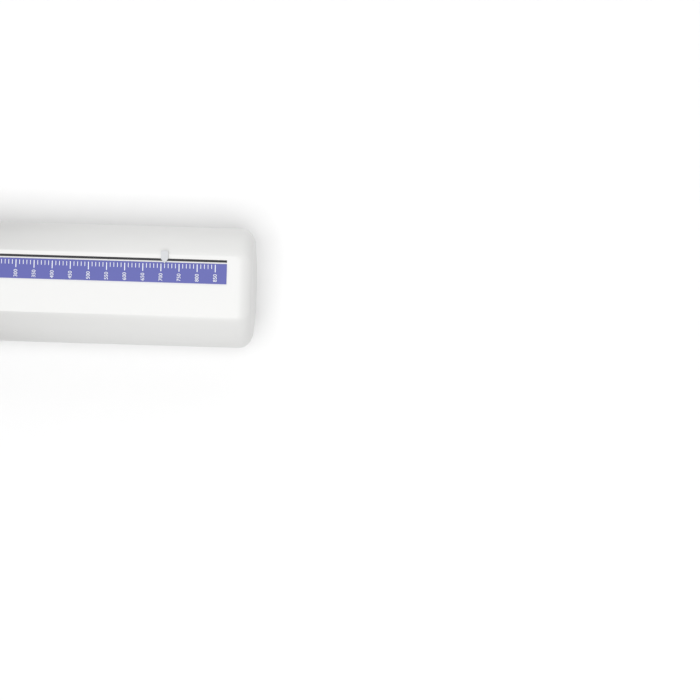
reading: 710 L/min
